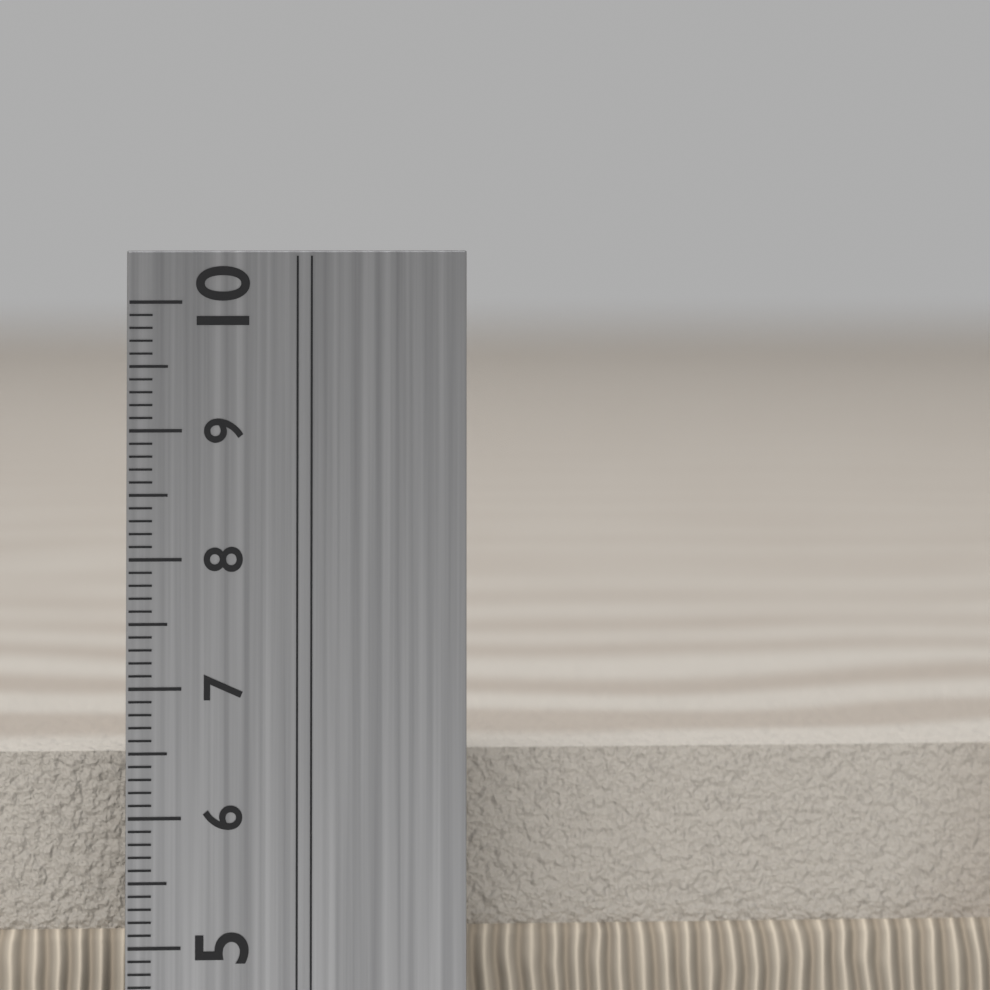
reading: 6.4 cm
